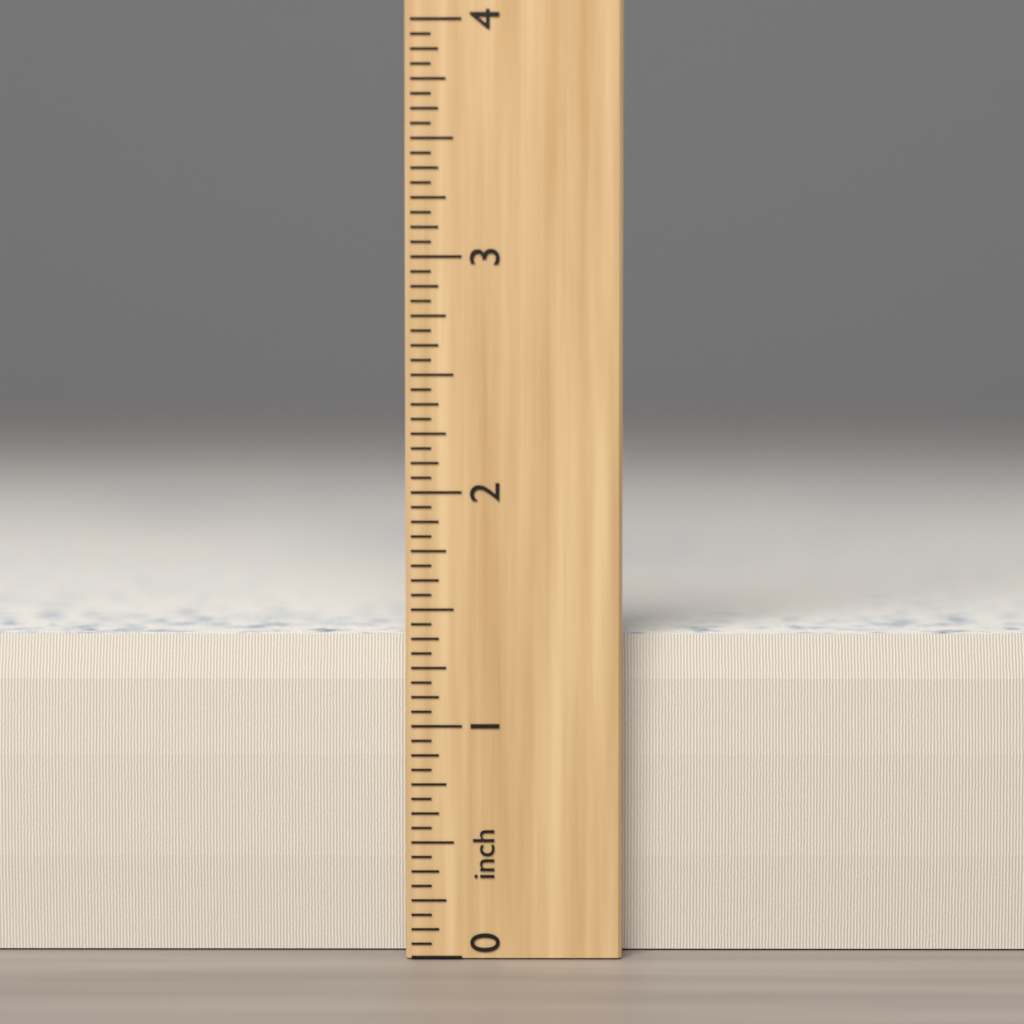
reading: 1.3750 inch
